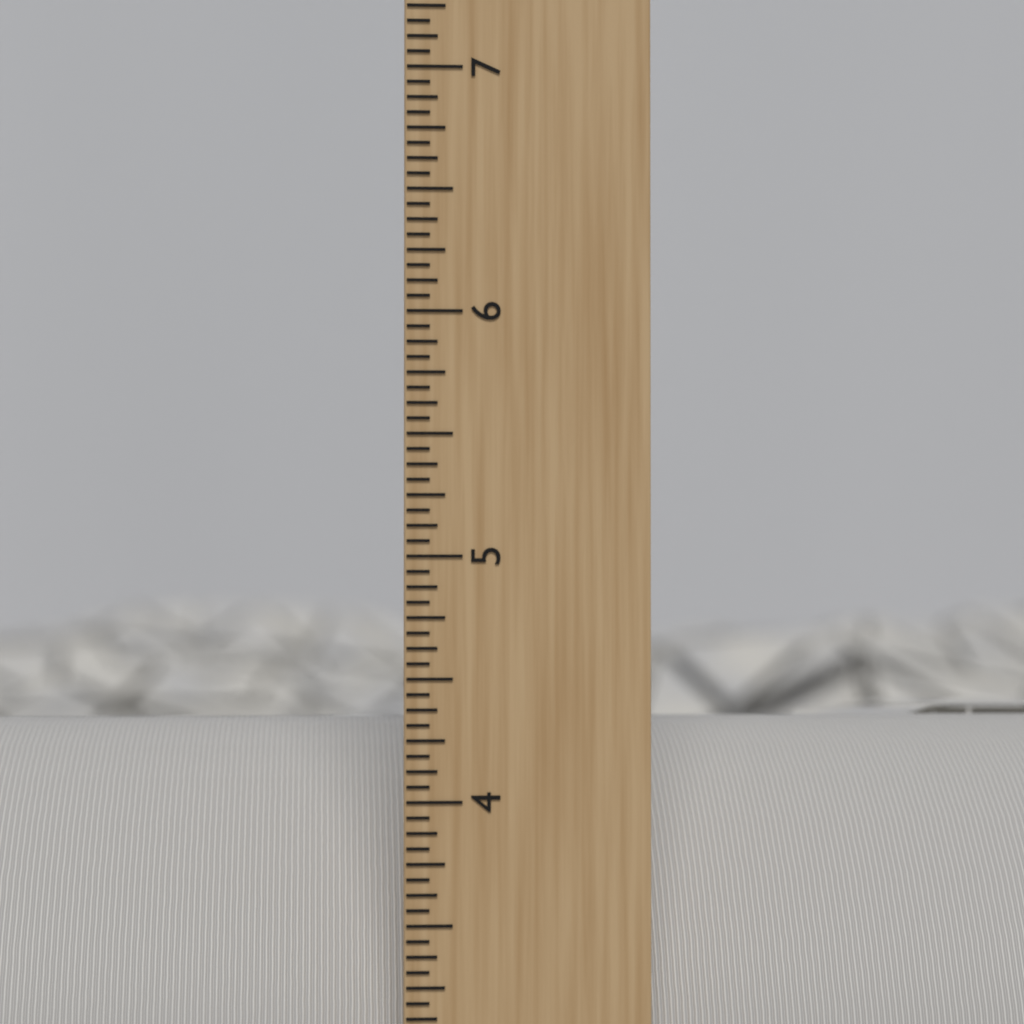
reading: 4.2500 inch
